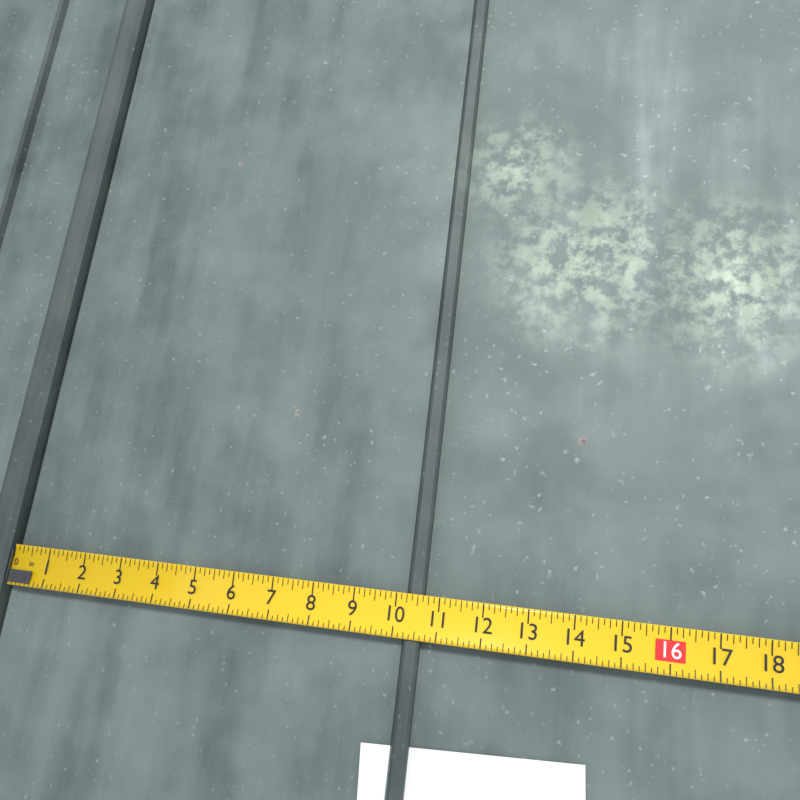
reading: 10.625 in
